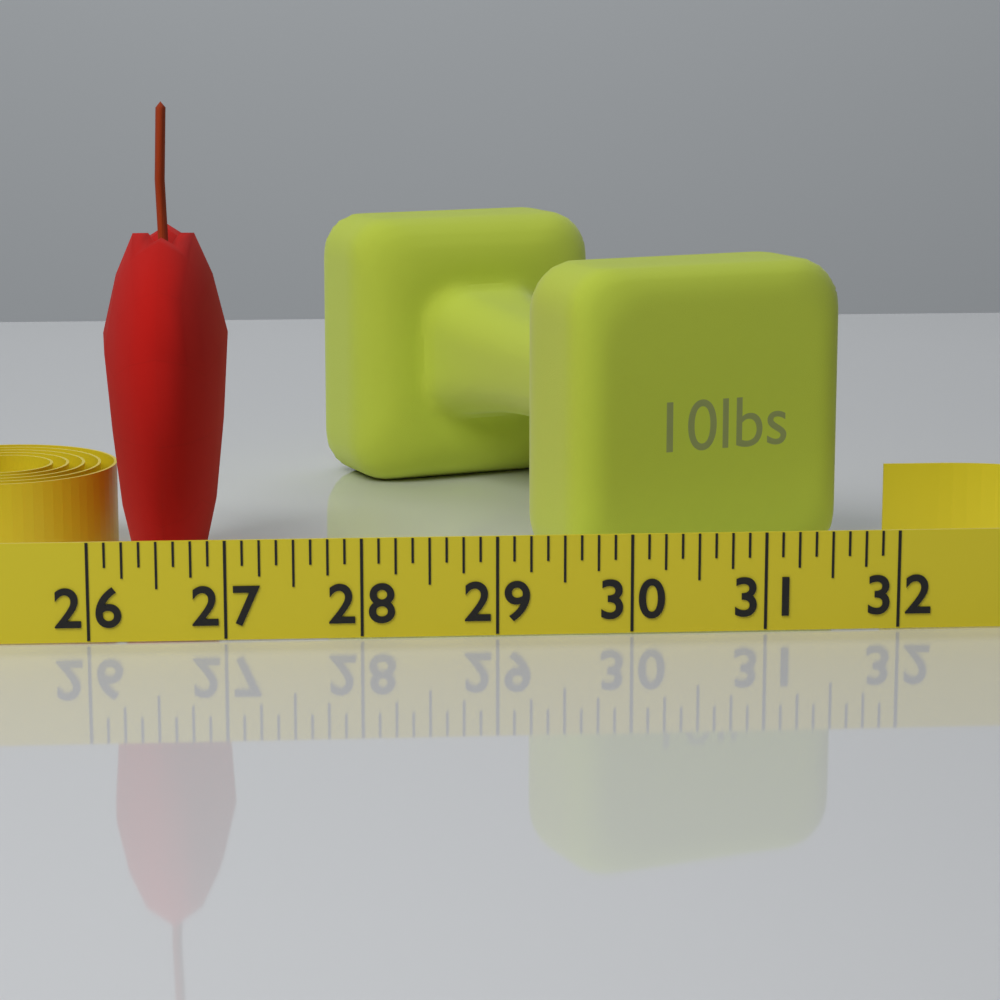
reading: 27.000 (no unit)
